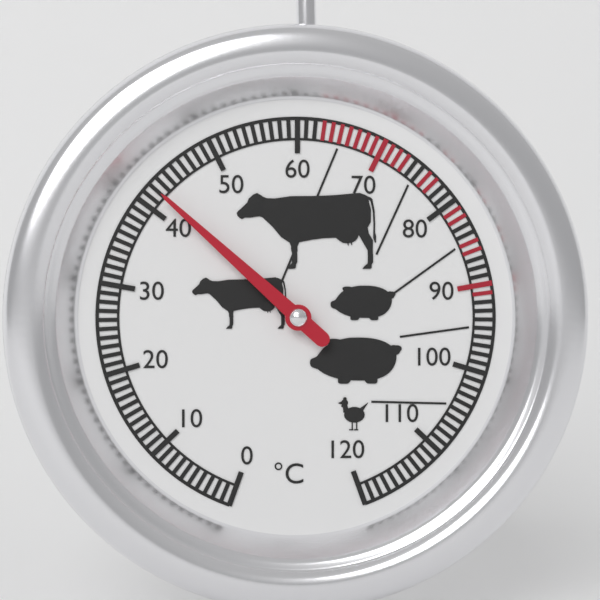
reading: 42 °C
